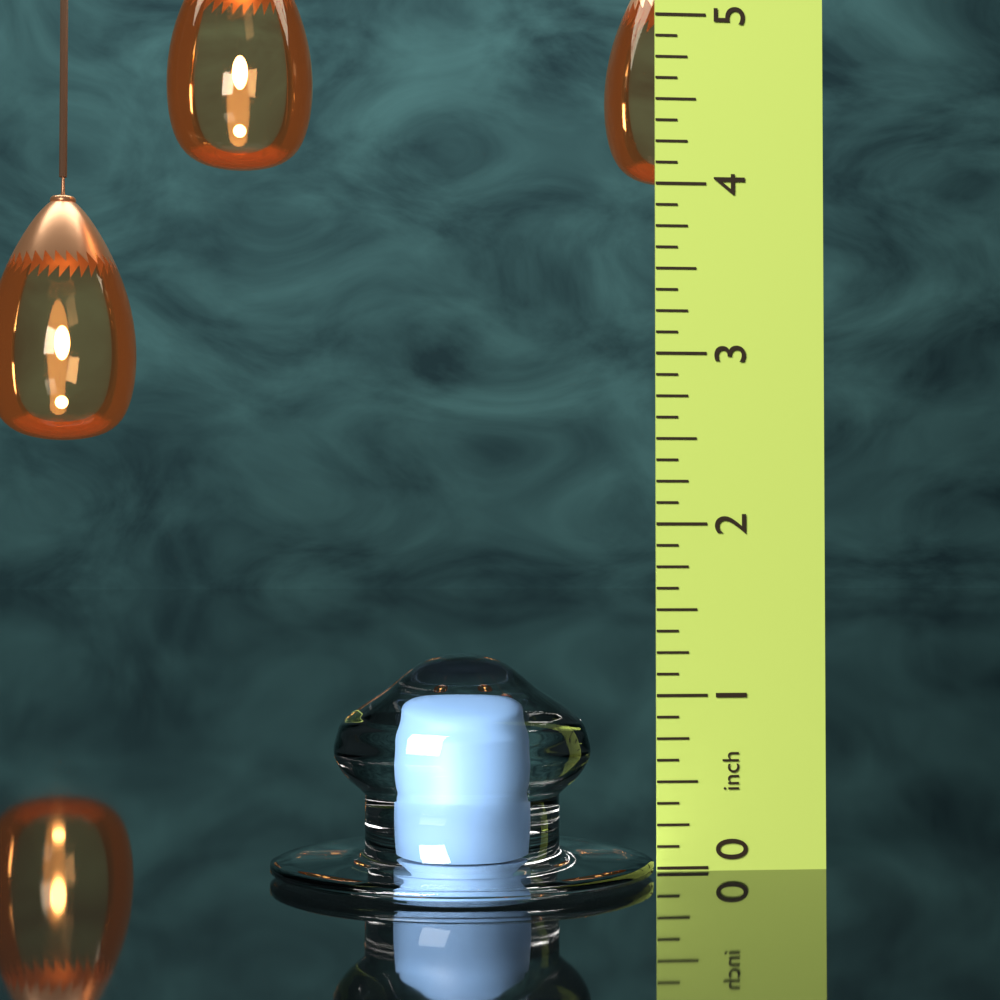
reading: 1.250 in
